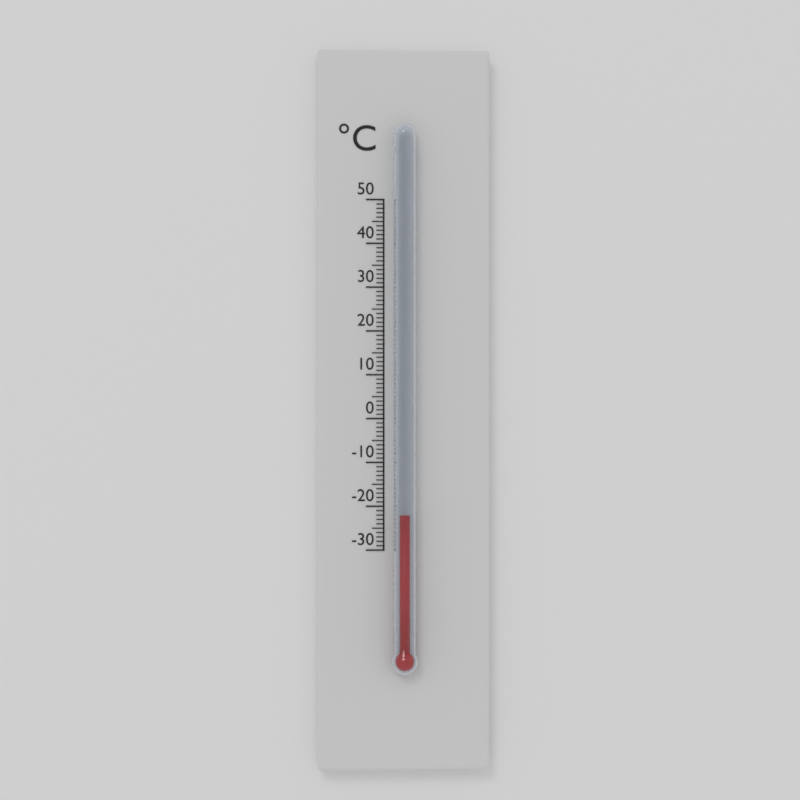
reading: -22 °C
